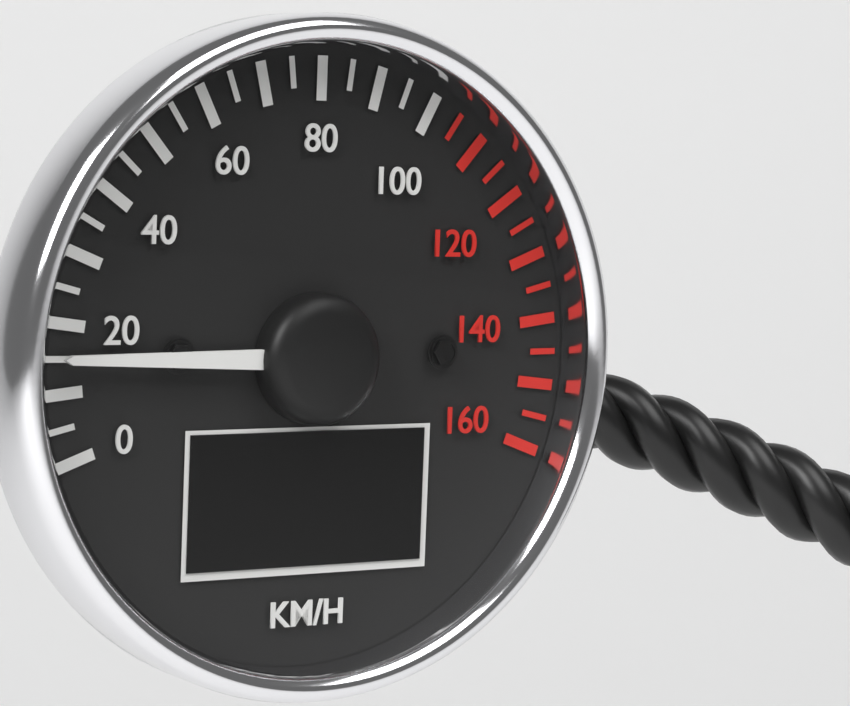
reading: 15 km/h
